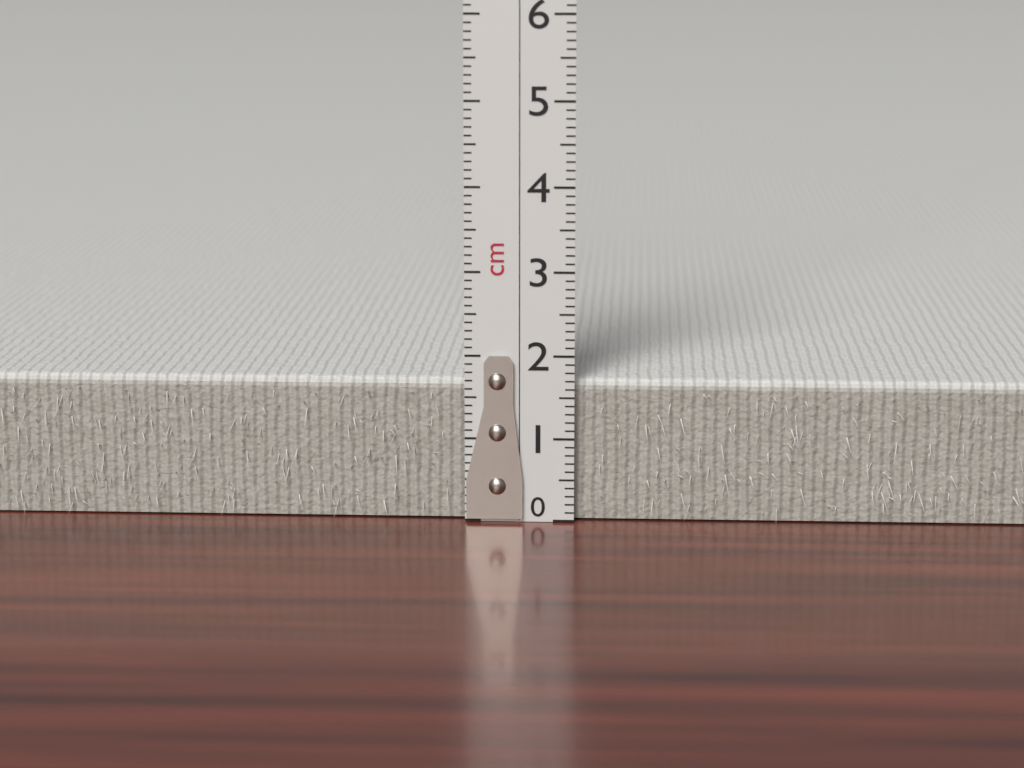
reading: 1.7 cm
